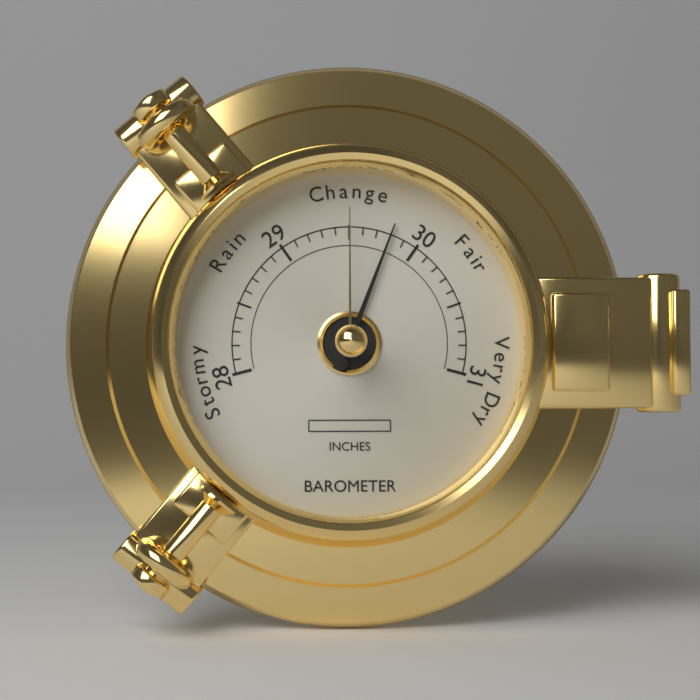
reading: 29.8 inches
